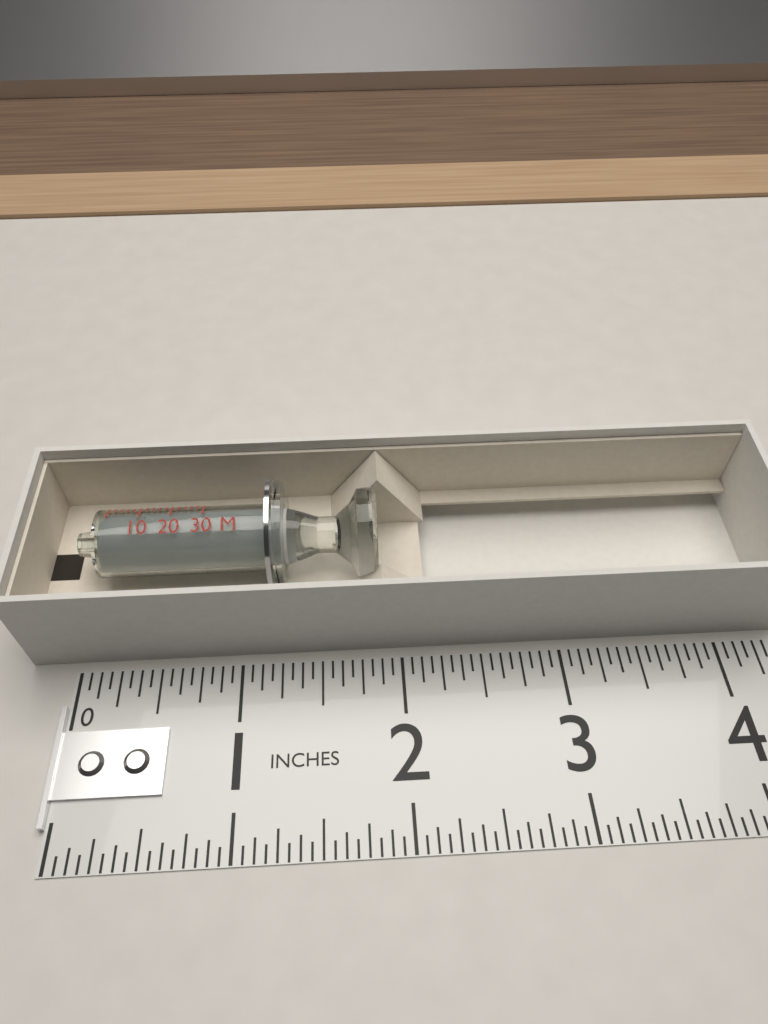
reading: 1.8750 in
